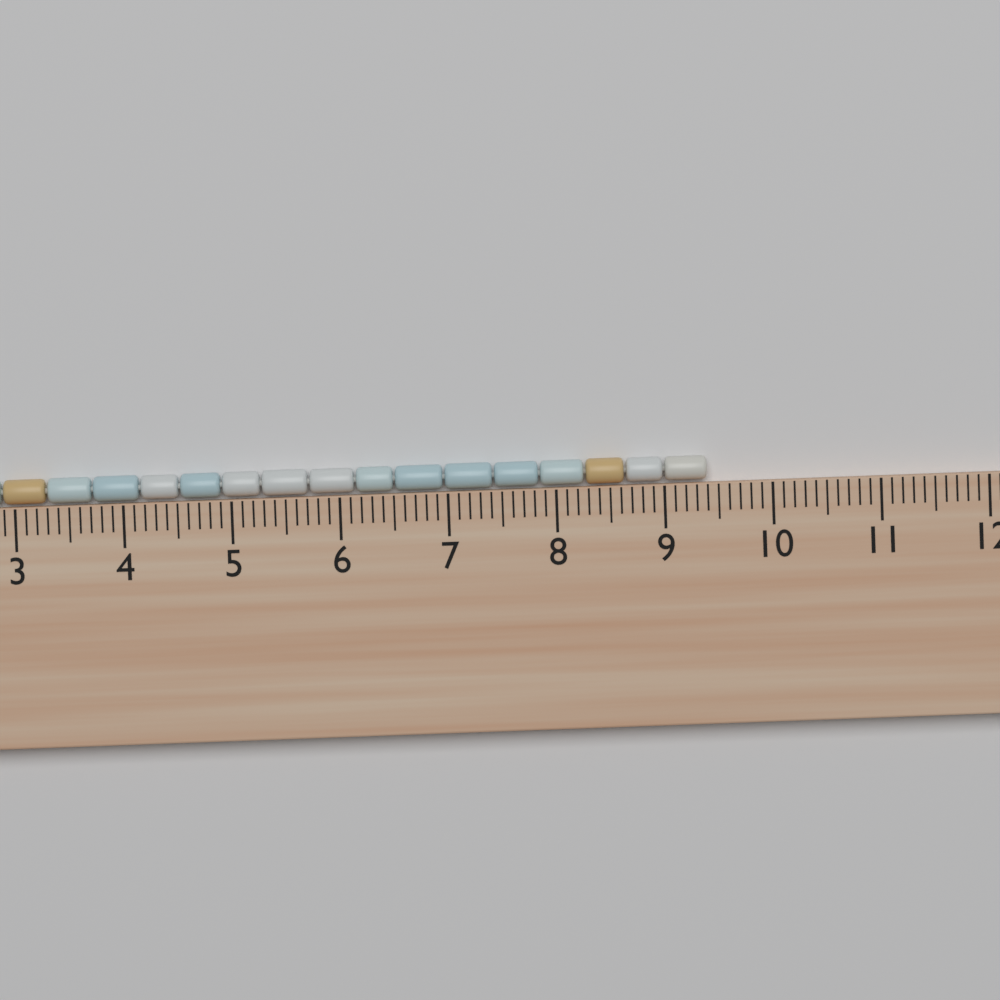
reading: 9.4 cm
